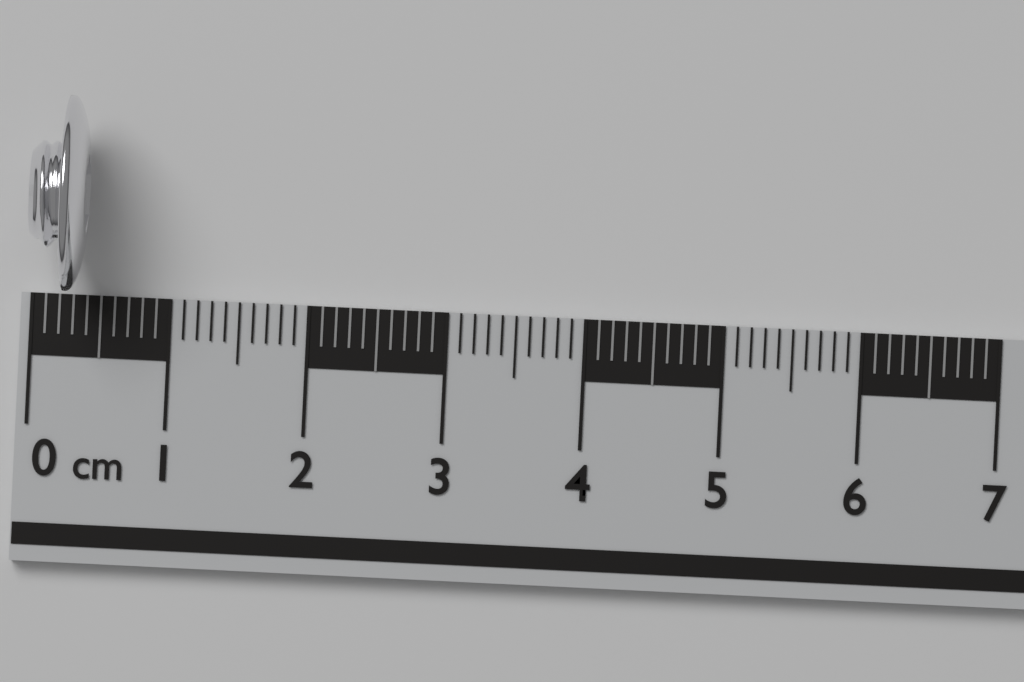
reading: 0.4 cm
